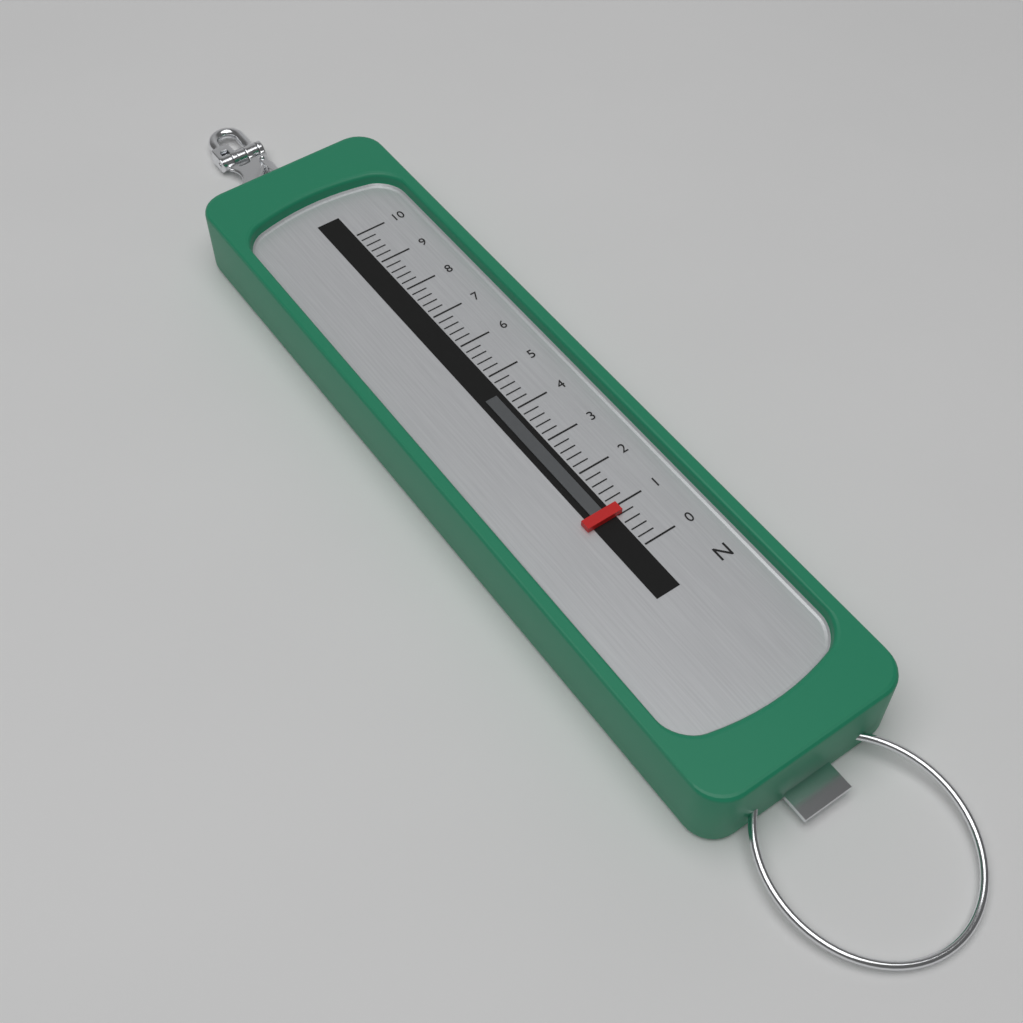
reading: 0.8 N
